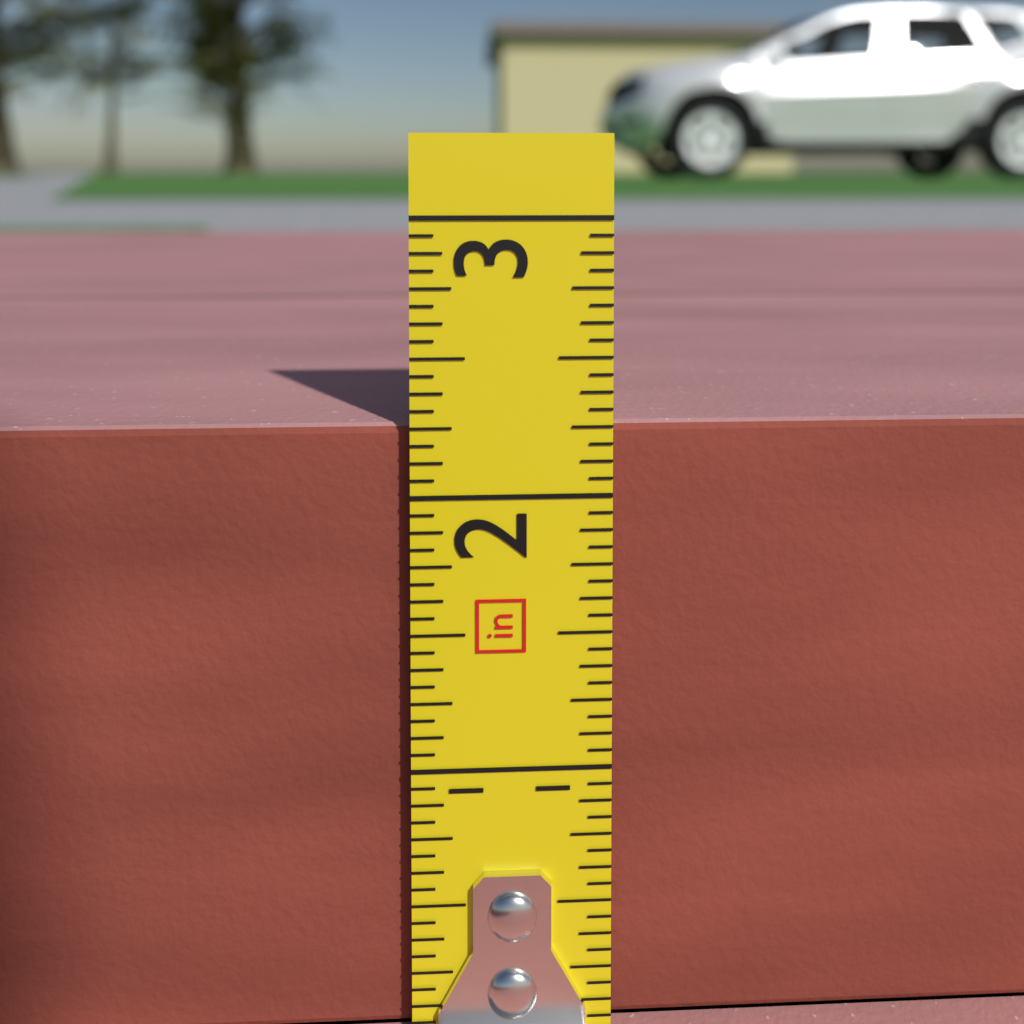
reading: 2.2500 in
